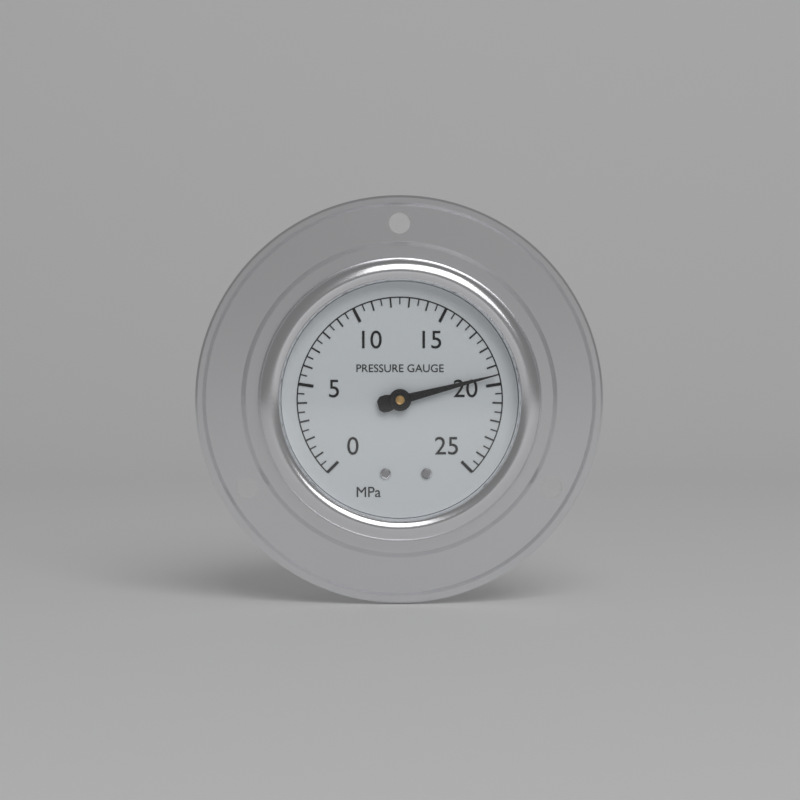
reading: 19.5 MPa
